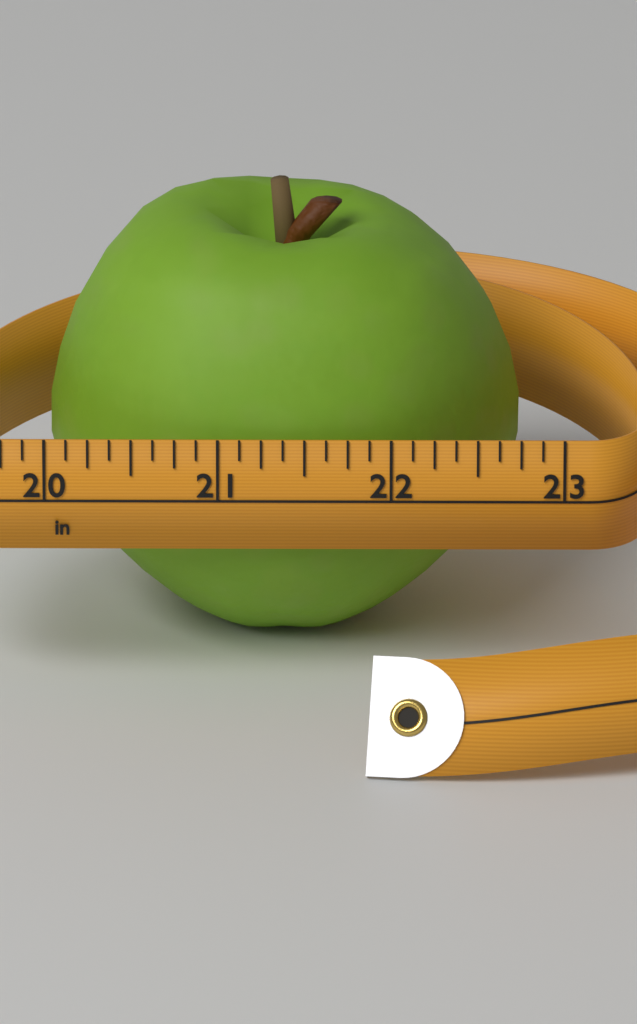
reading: 22.750 in
